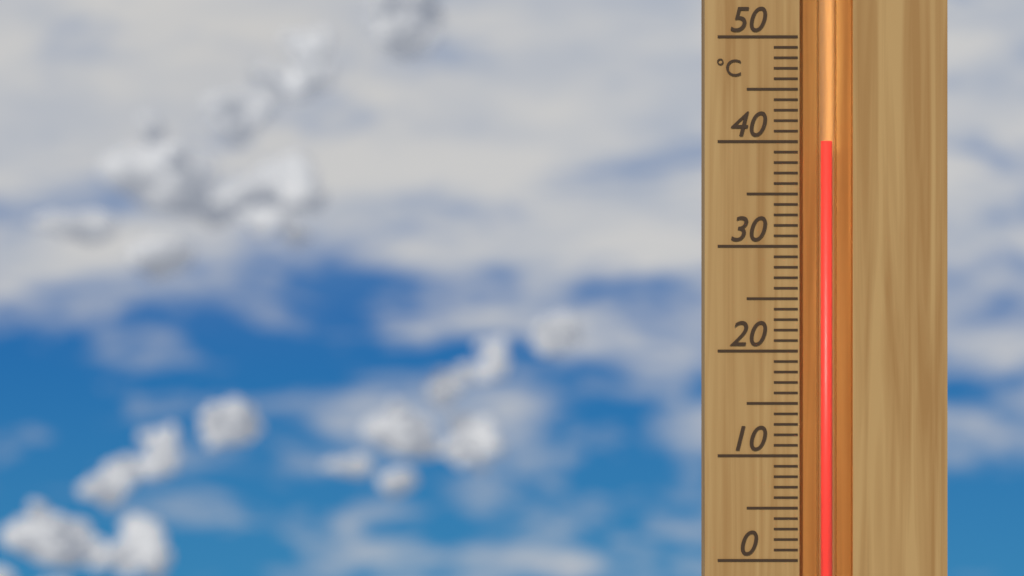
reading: 40 °C
